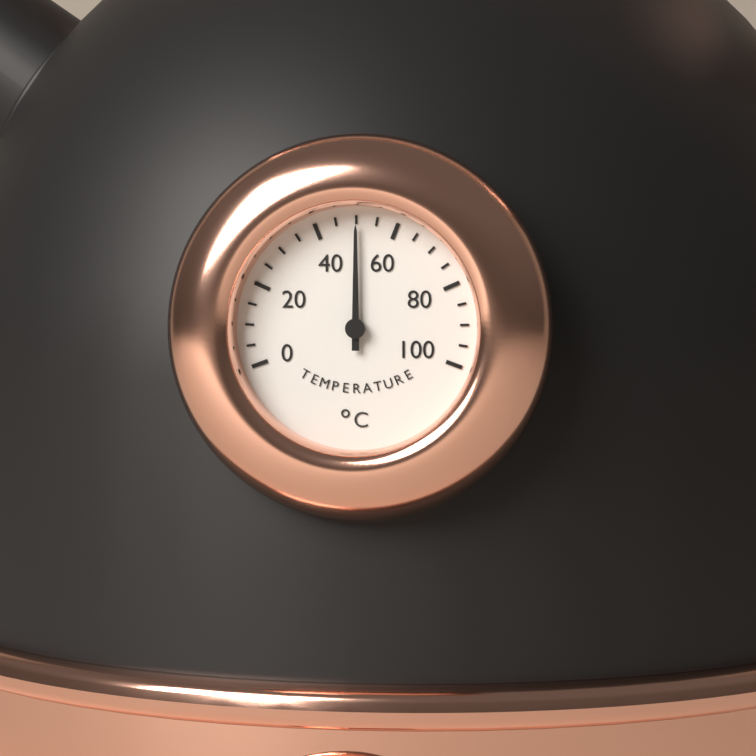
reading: 50 °C
